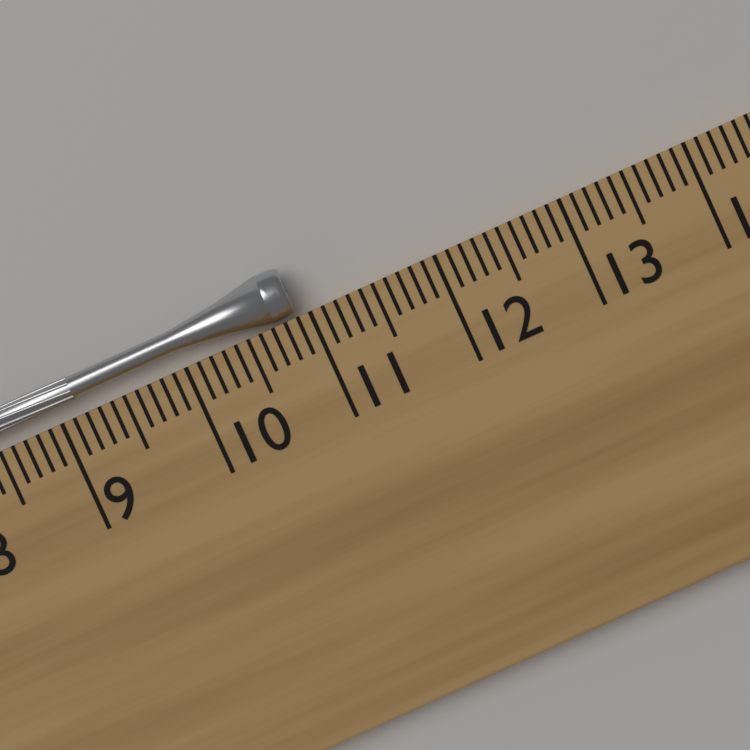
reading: 10.9 cm
